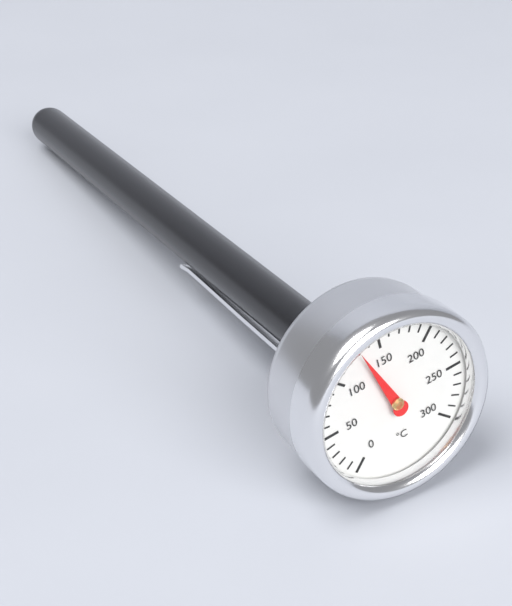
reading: 130 °C
